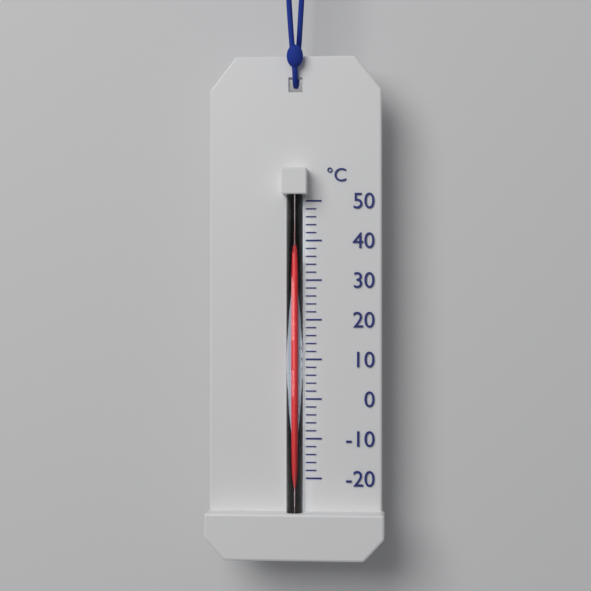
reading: 36 °C
